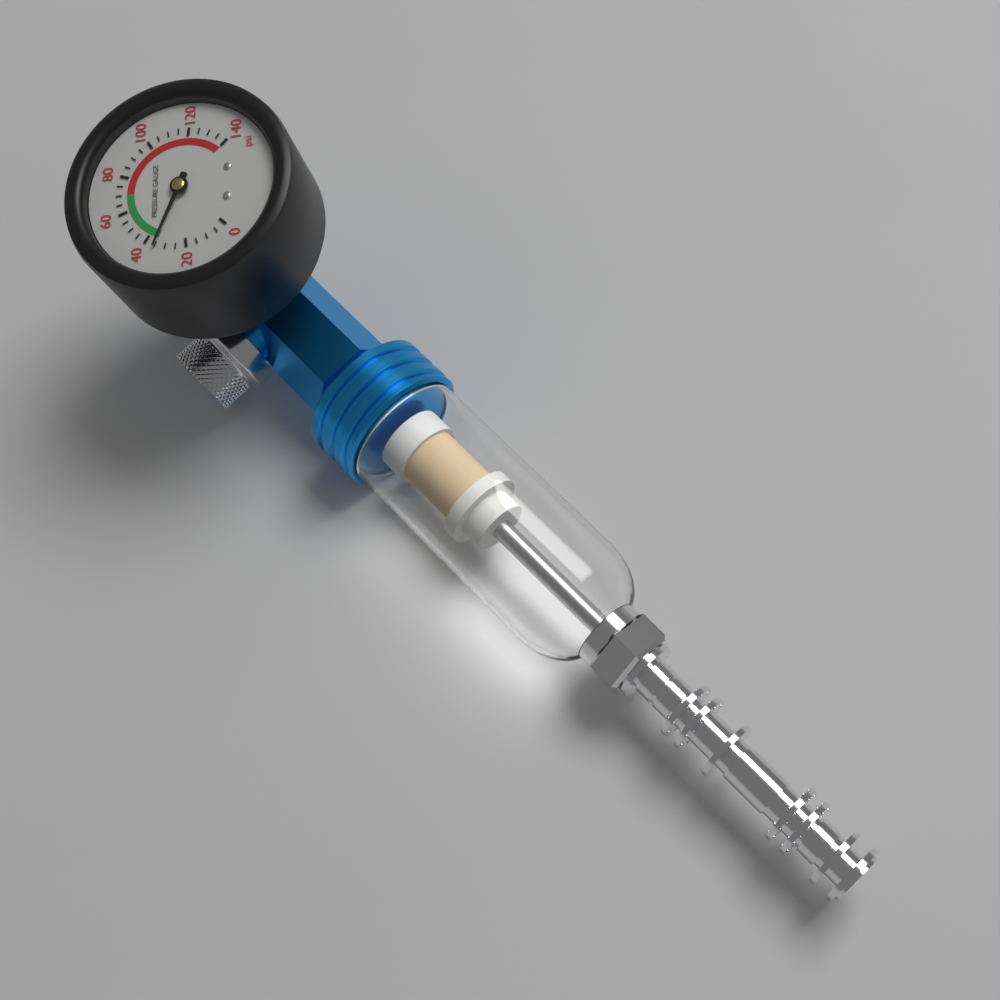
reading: 35 psi
